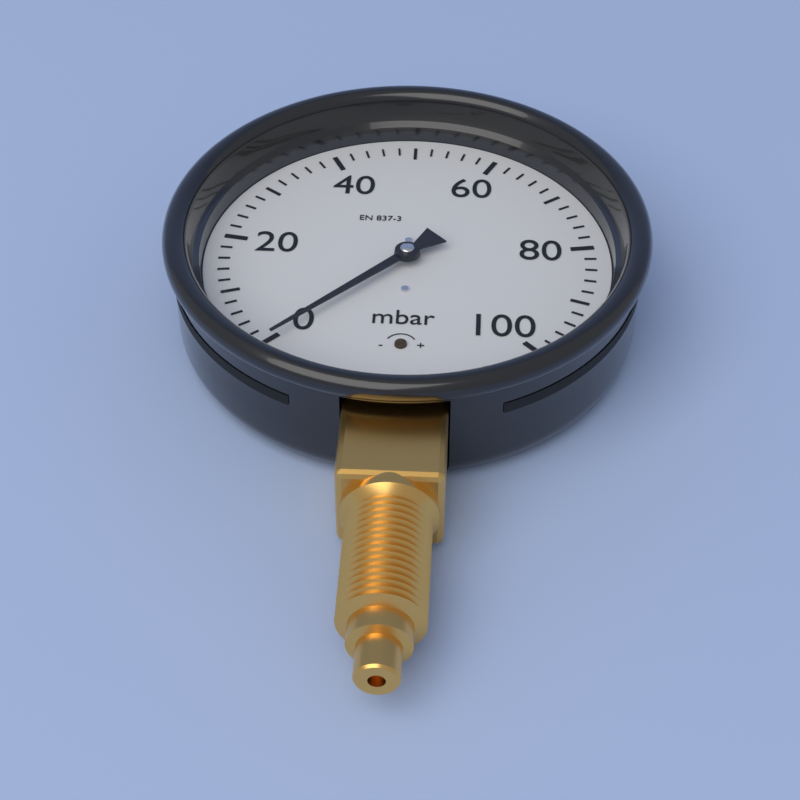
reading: 0 mbar
